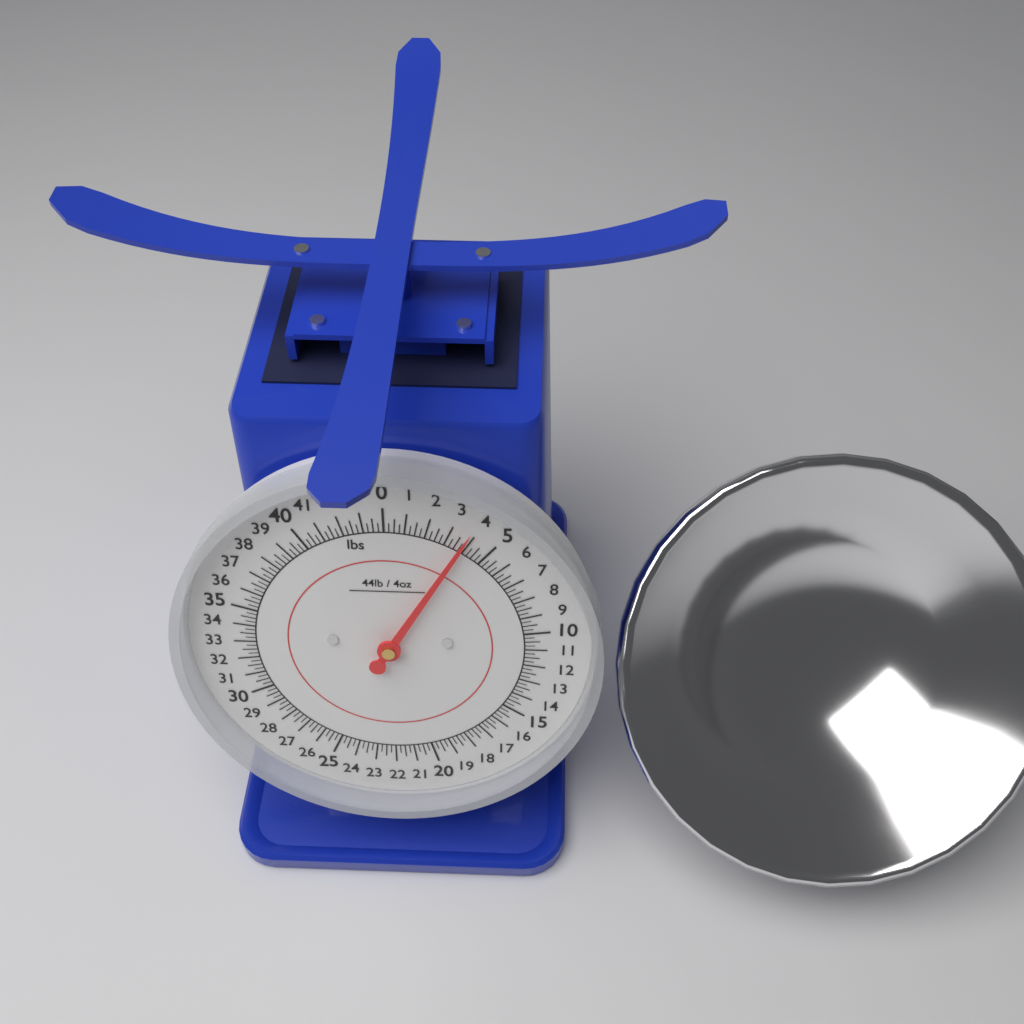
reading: 3.75 lbs
